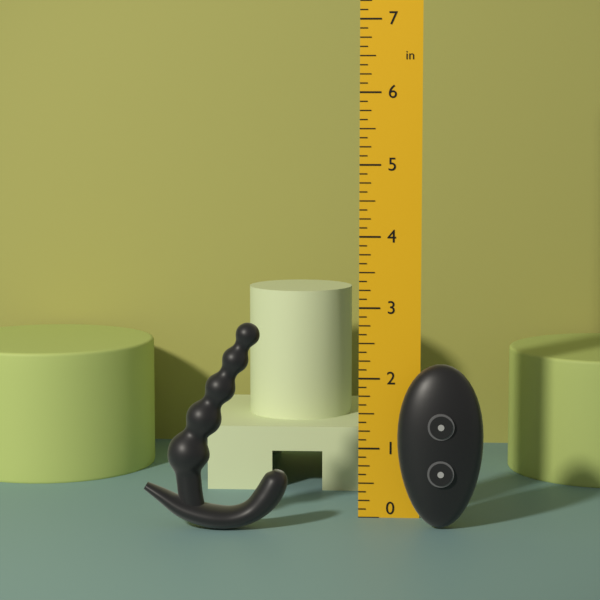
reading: 2.875 in
